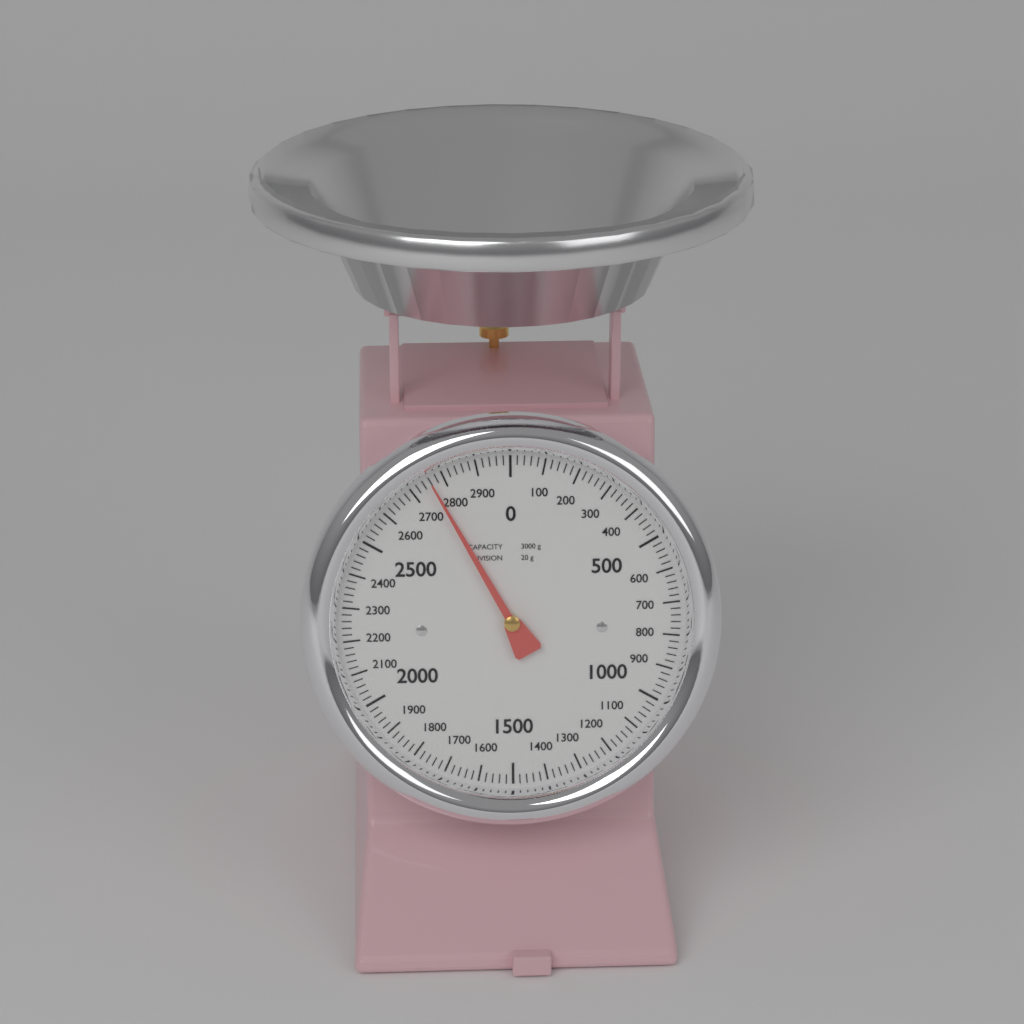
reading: 2760 g
